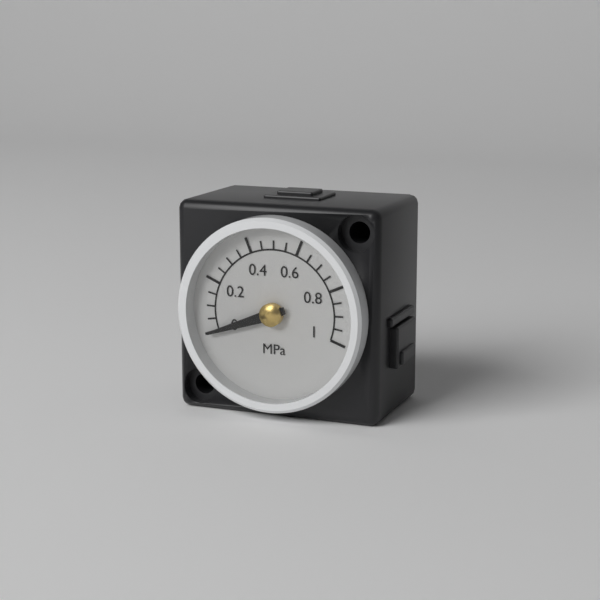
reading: 0.00 MPa
